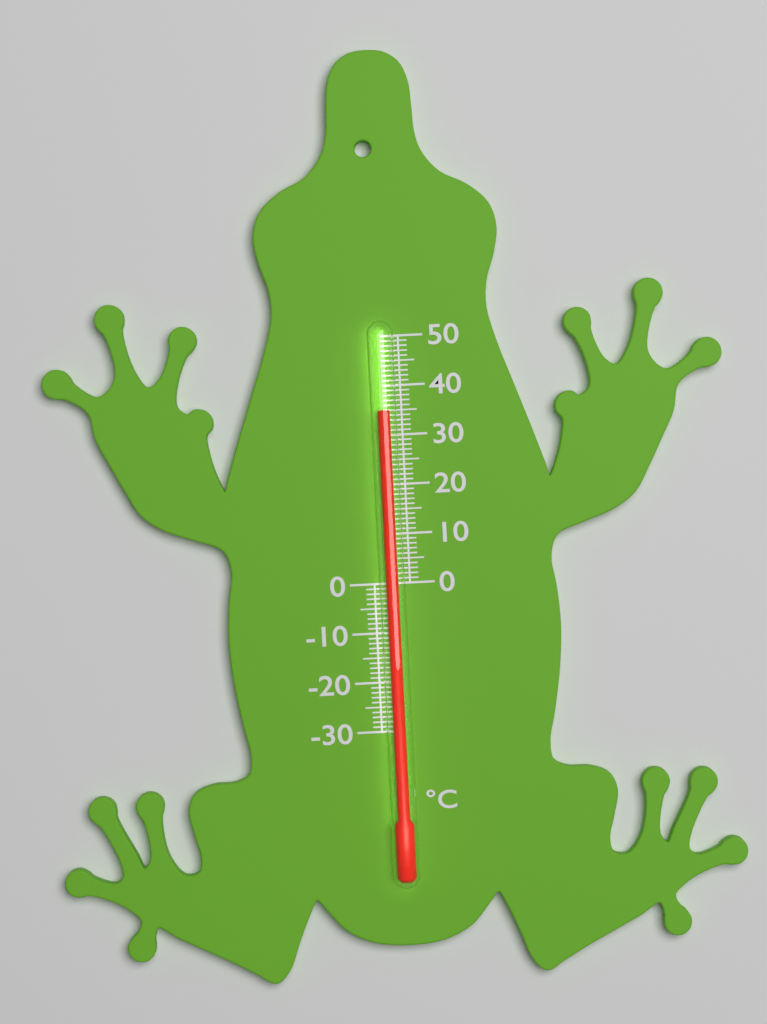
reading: 35 °C
